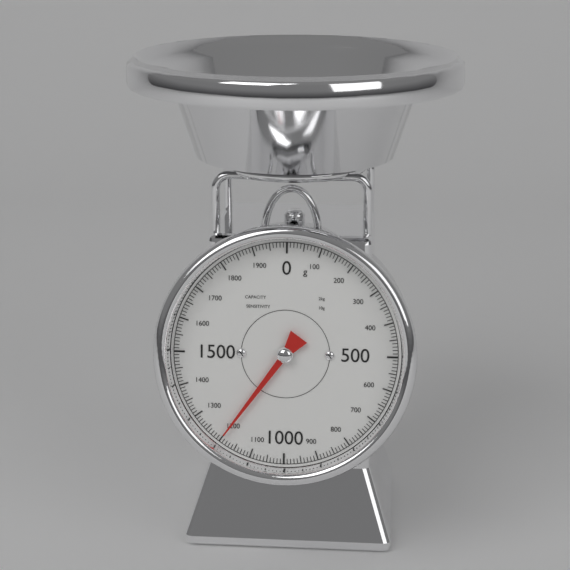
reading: 1200 g
